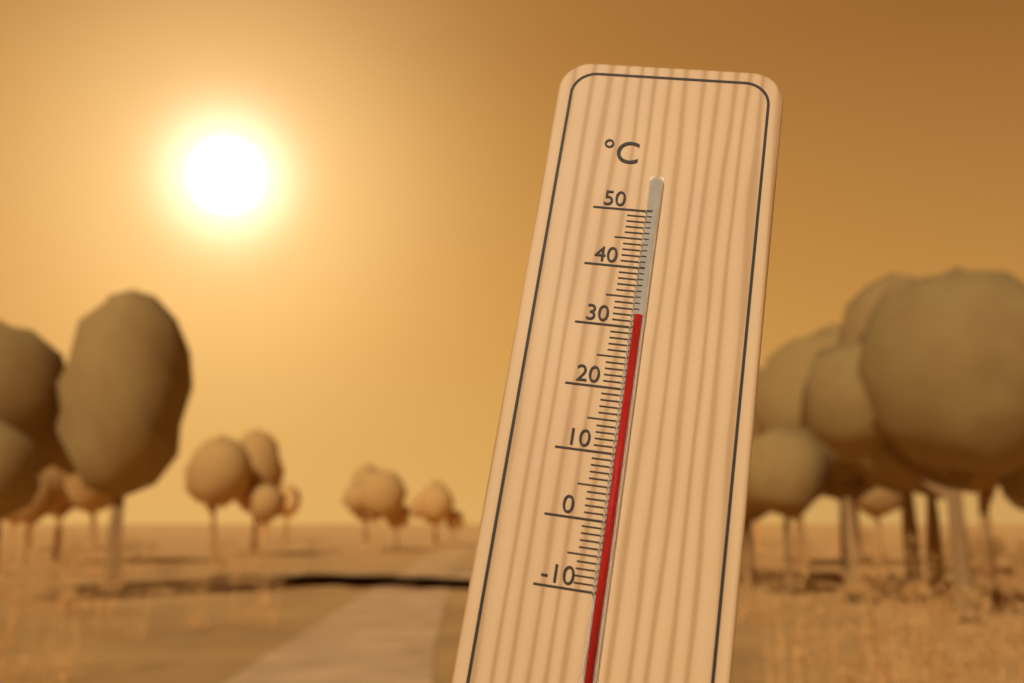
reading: 32 °C
